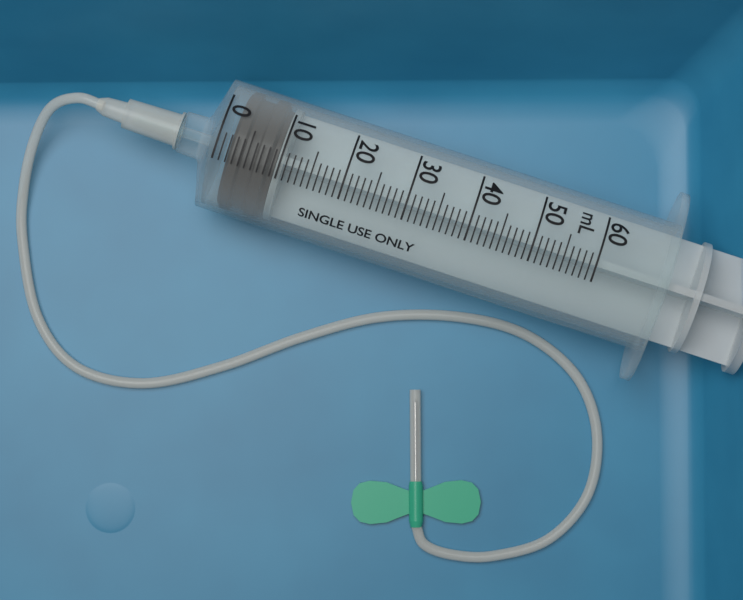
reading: 2 mL
